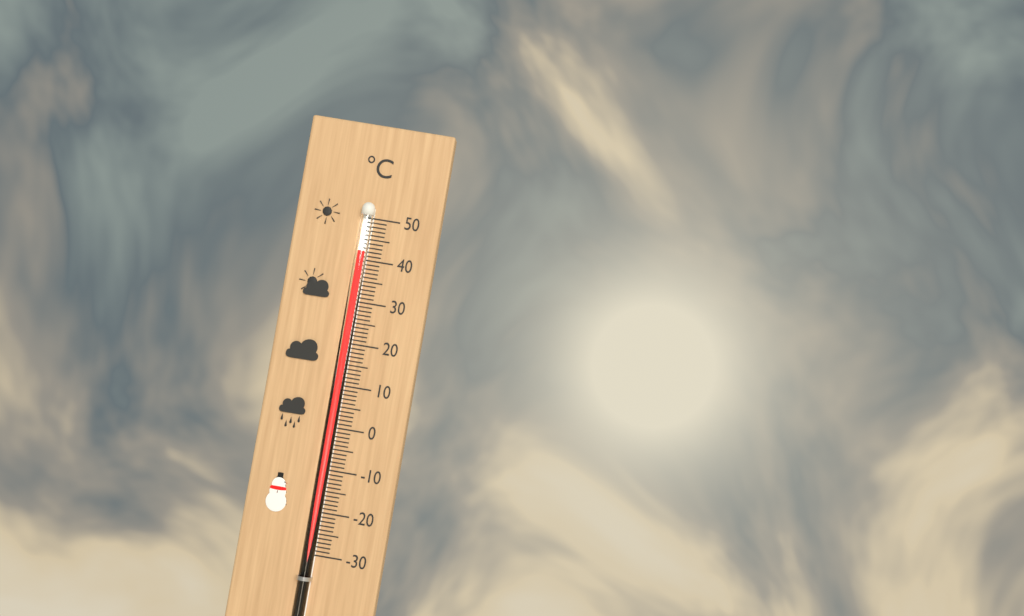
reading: 42 °C
